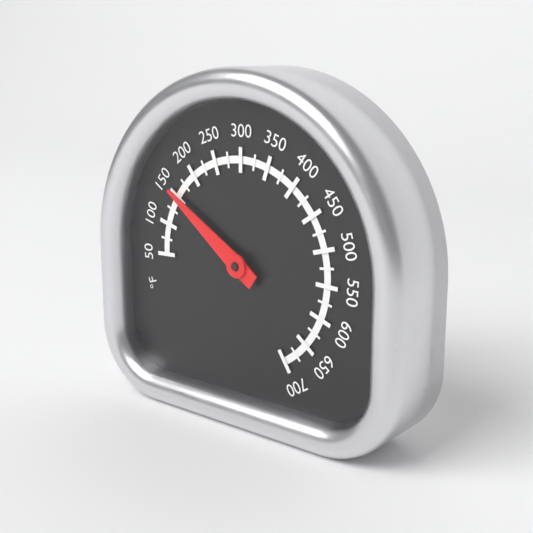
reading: 150 °F
